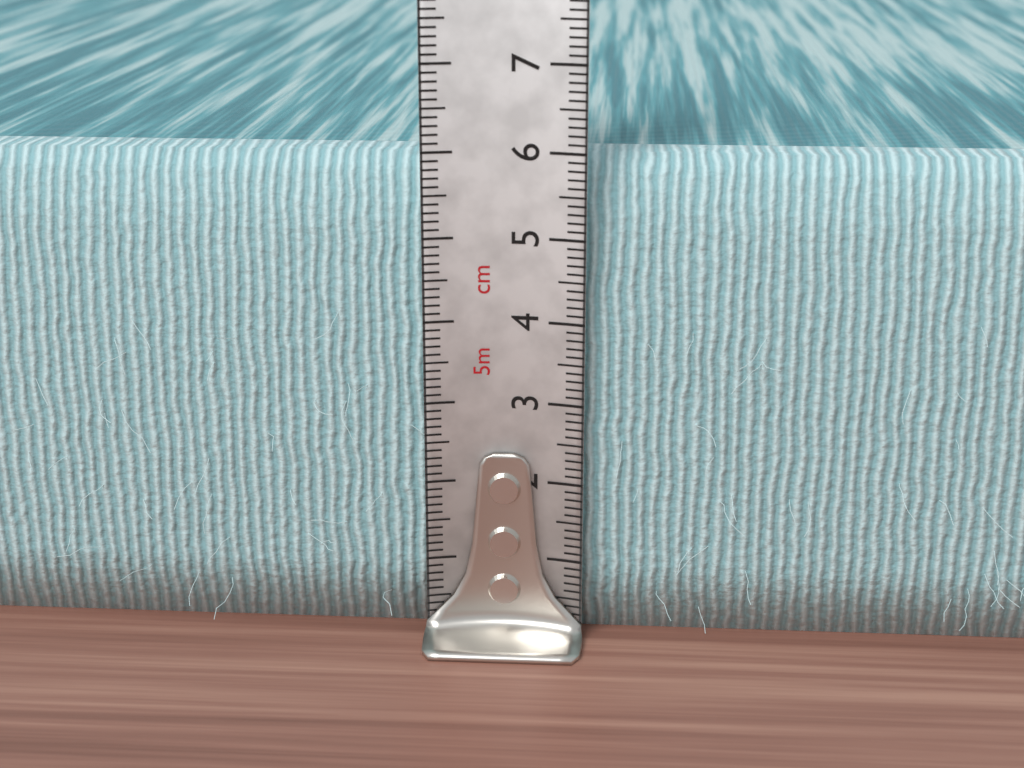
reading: 5.9 cm
